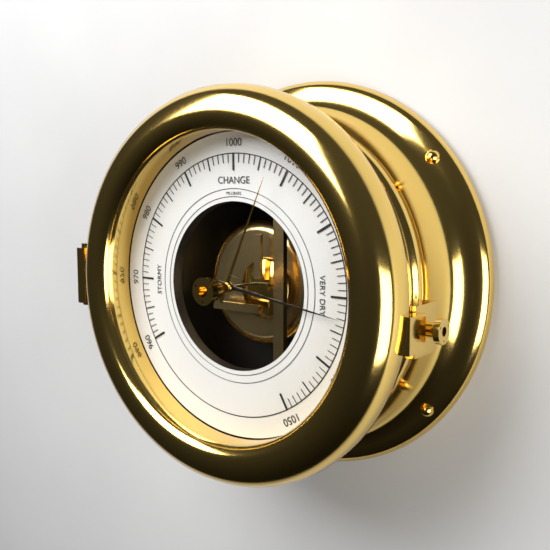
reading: 1033 mbar
